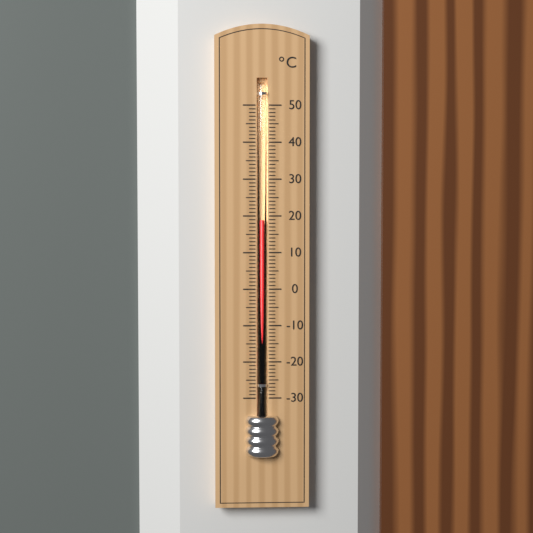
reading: 19 °C
